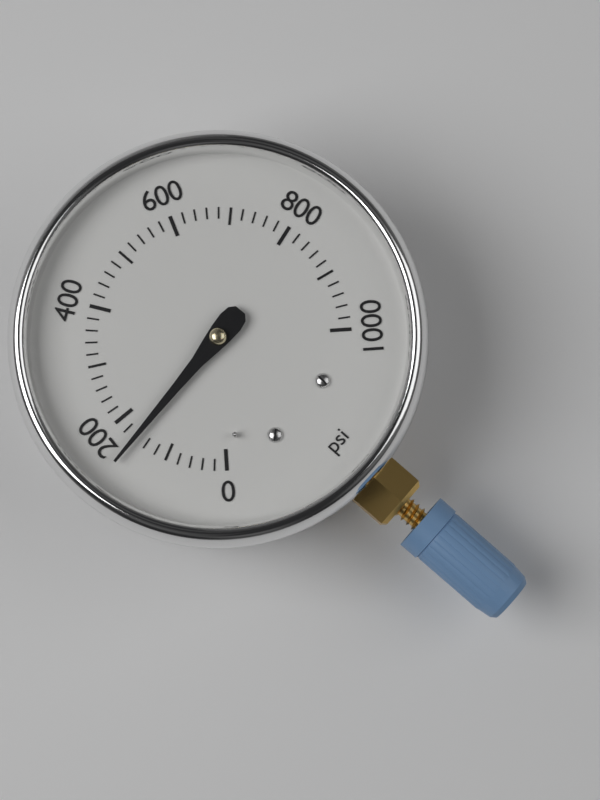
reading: 160 psi
